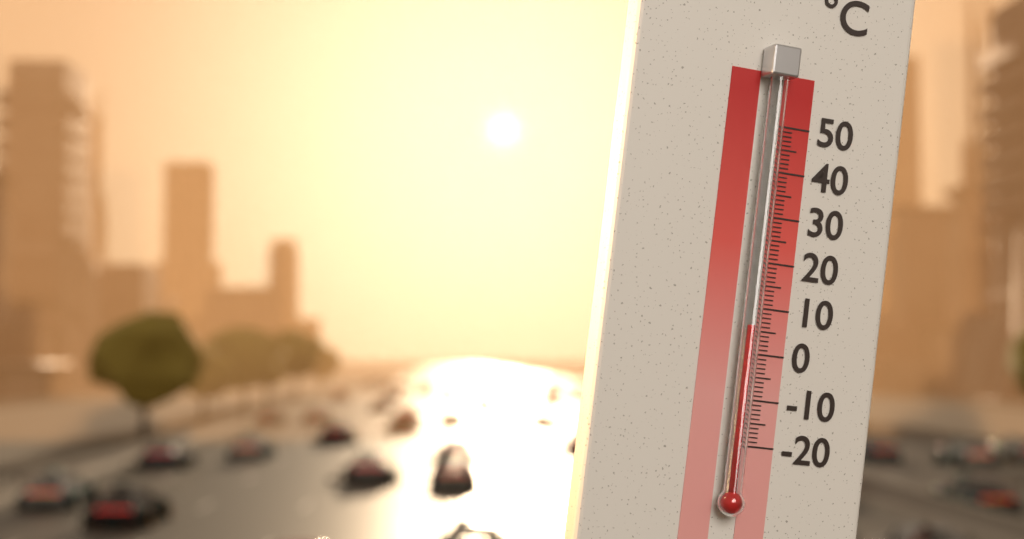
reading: 6 °C
